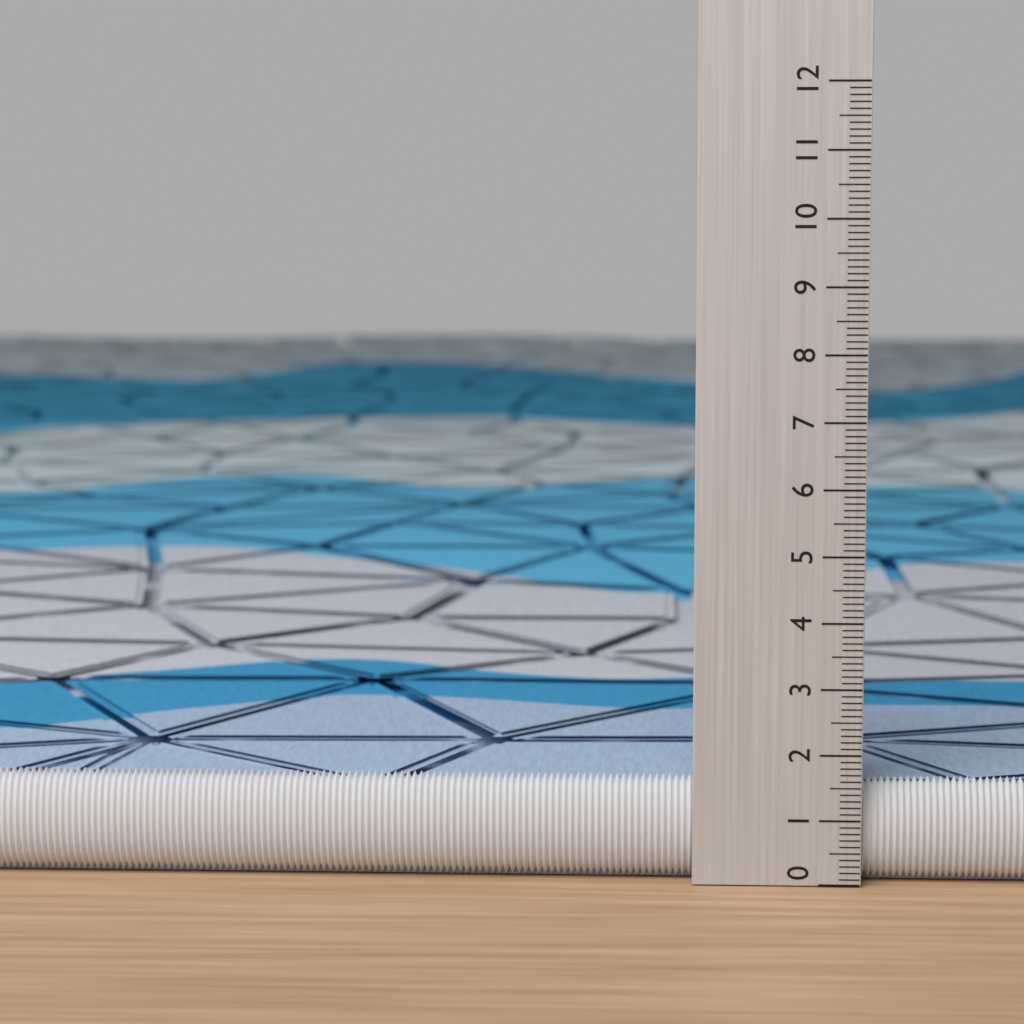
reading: 1.6 (no unit)
